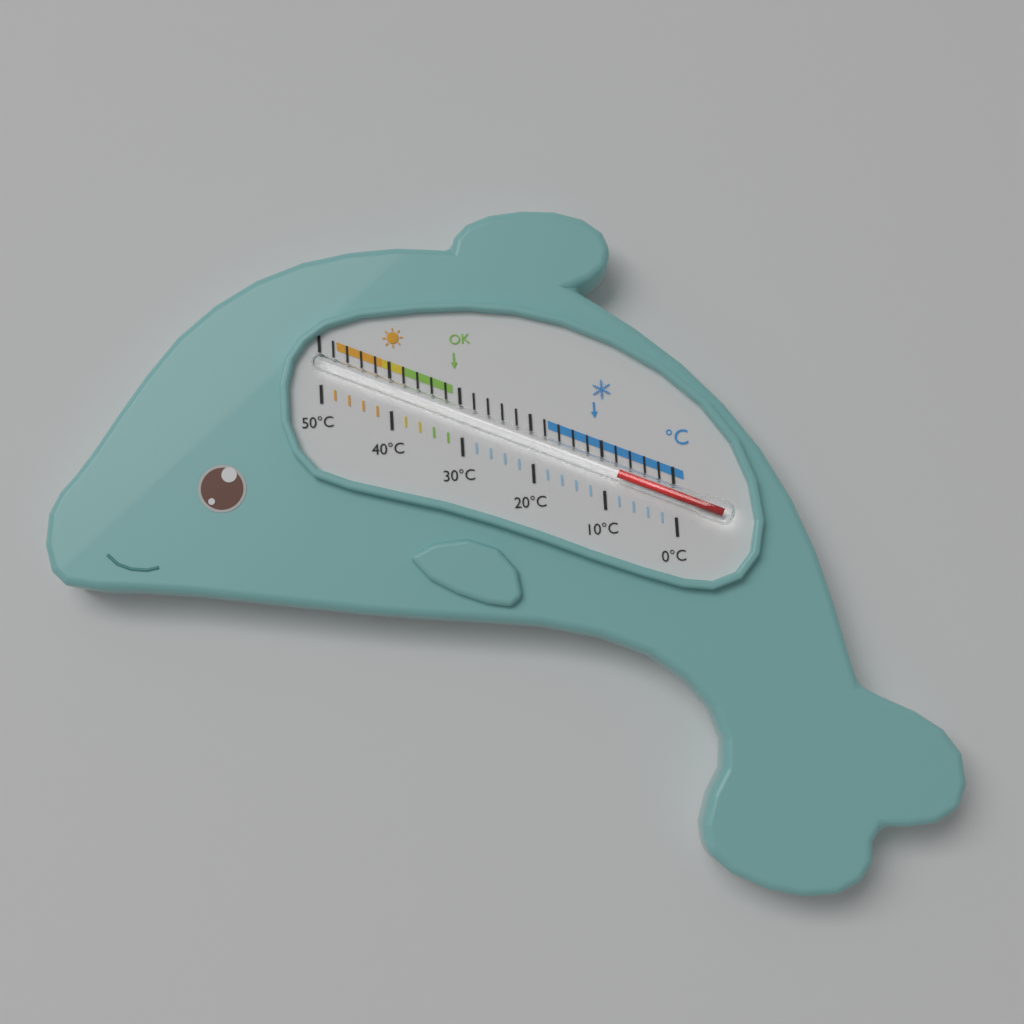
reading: 8 °C
